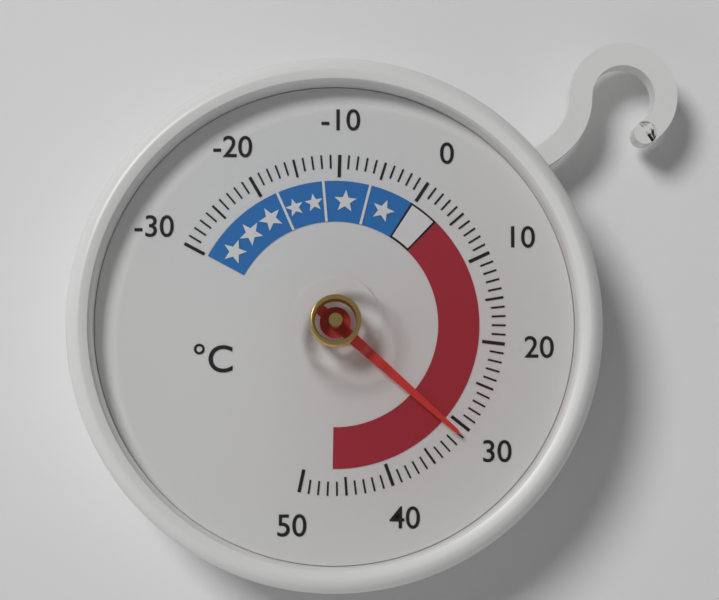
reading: 31 °C
